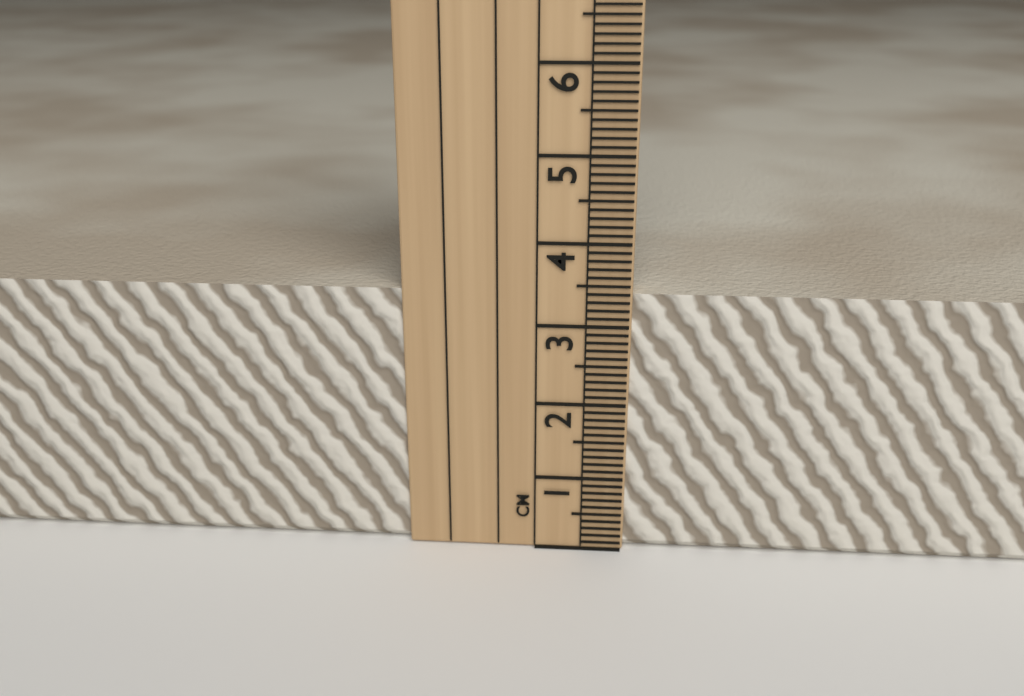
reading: 3.4 cm
